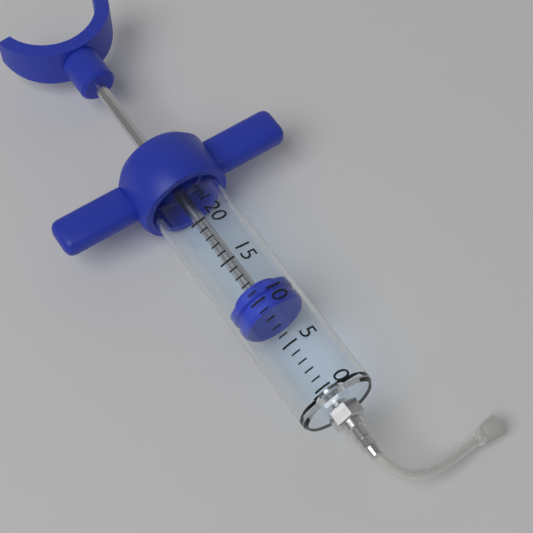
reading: 9 ml
